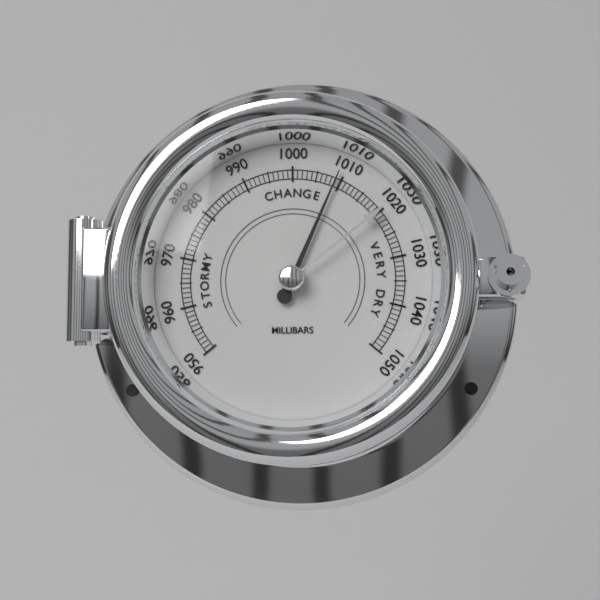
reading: 1009 mbar
